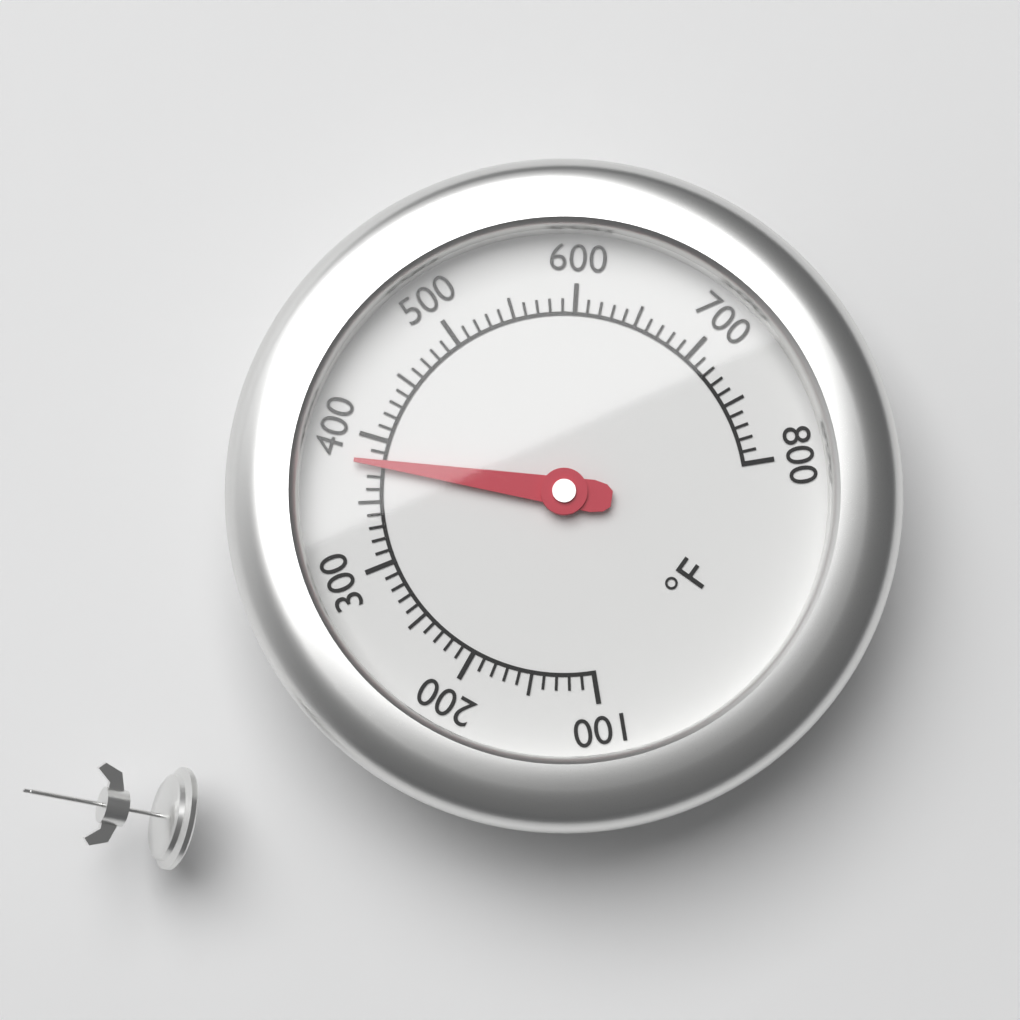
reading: 380 °F
